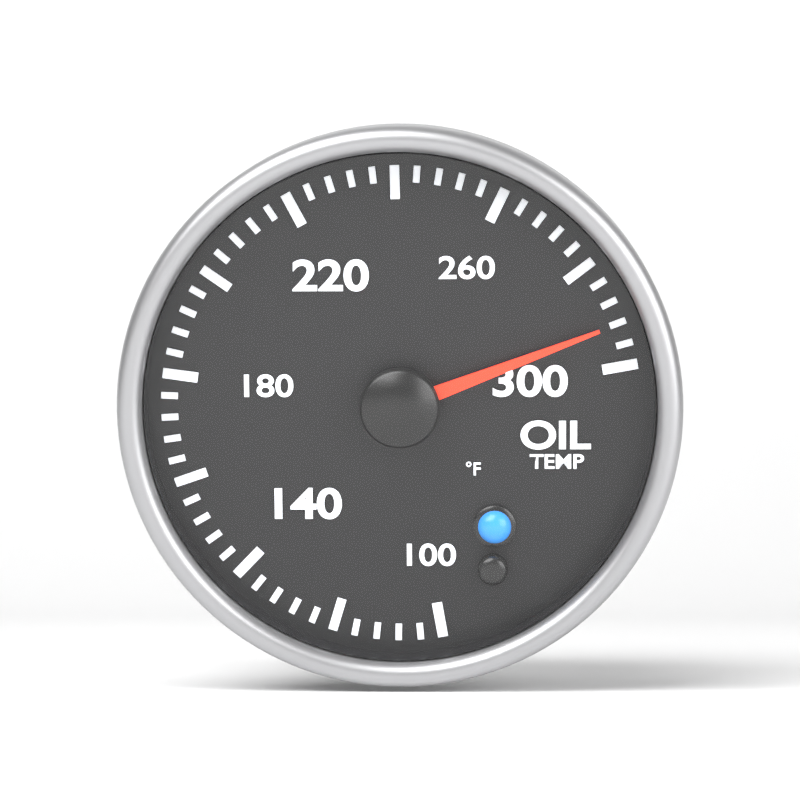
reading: 292 °F
